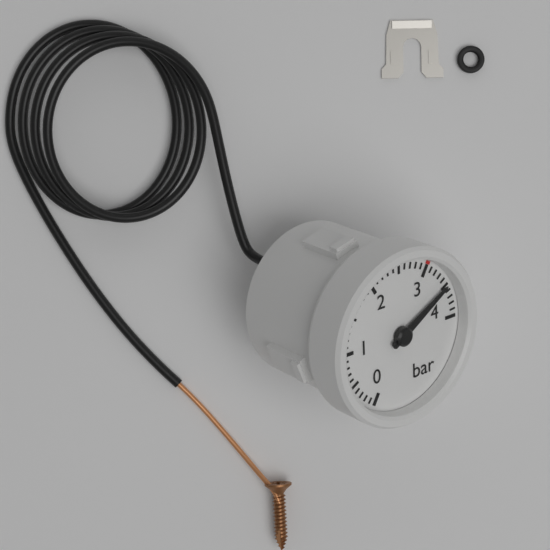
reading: 3.5 bar
